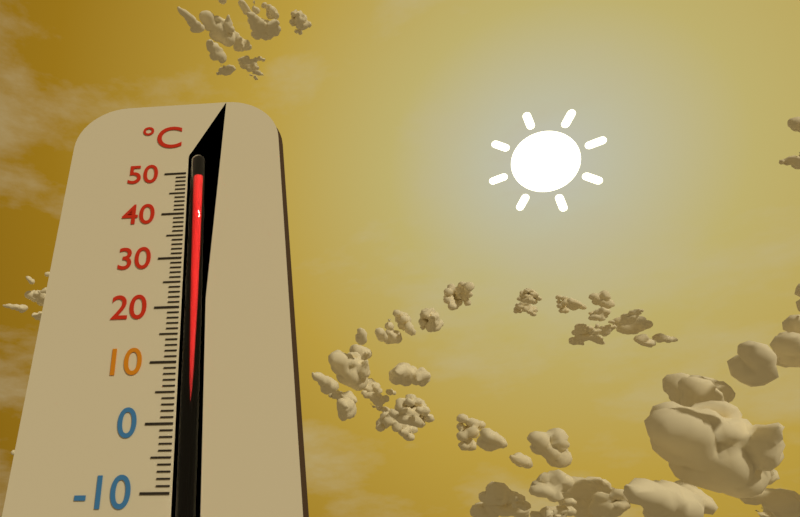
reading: 49 °C
